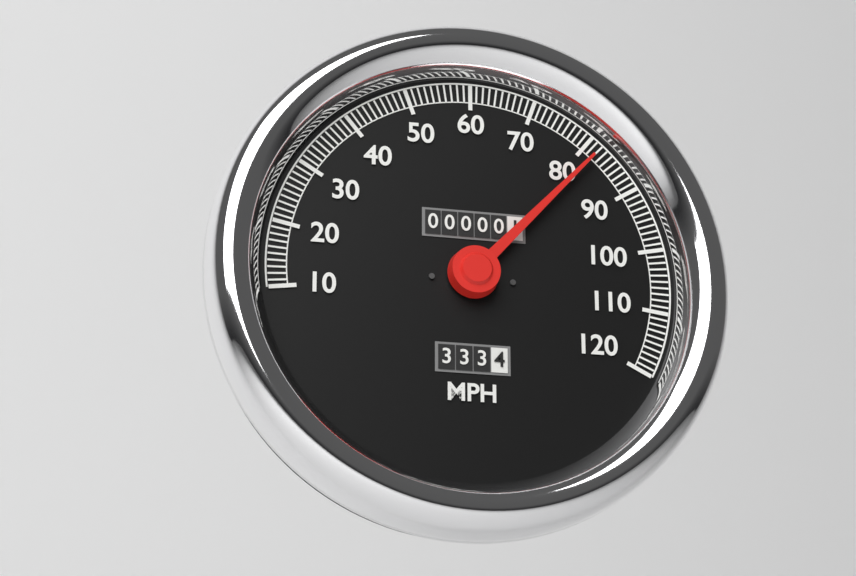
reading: 82 MPH
